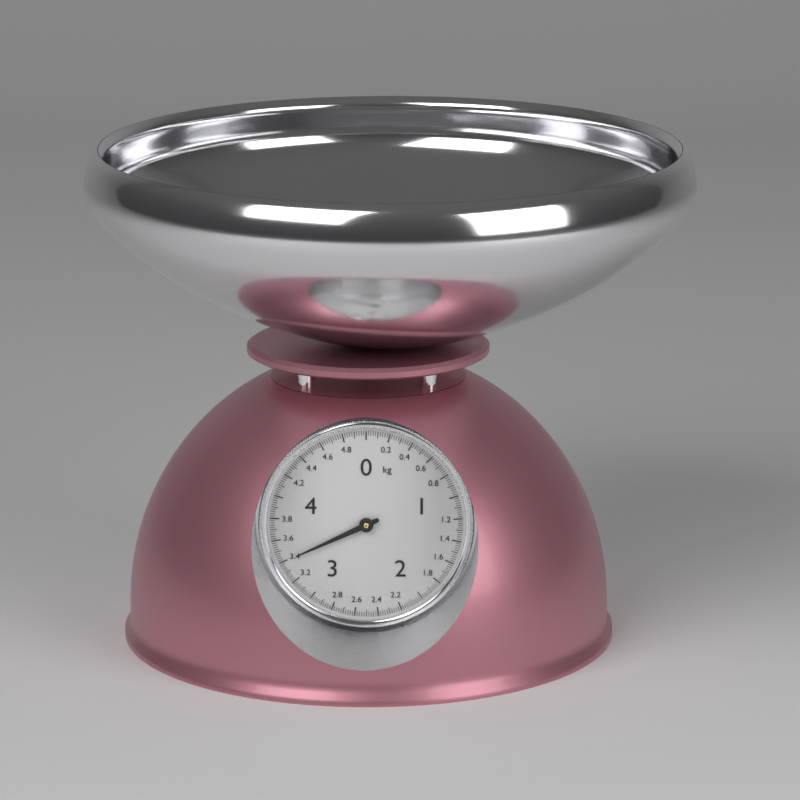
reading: 3.40 kg
